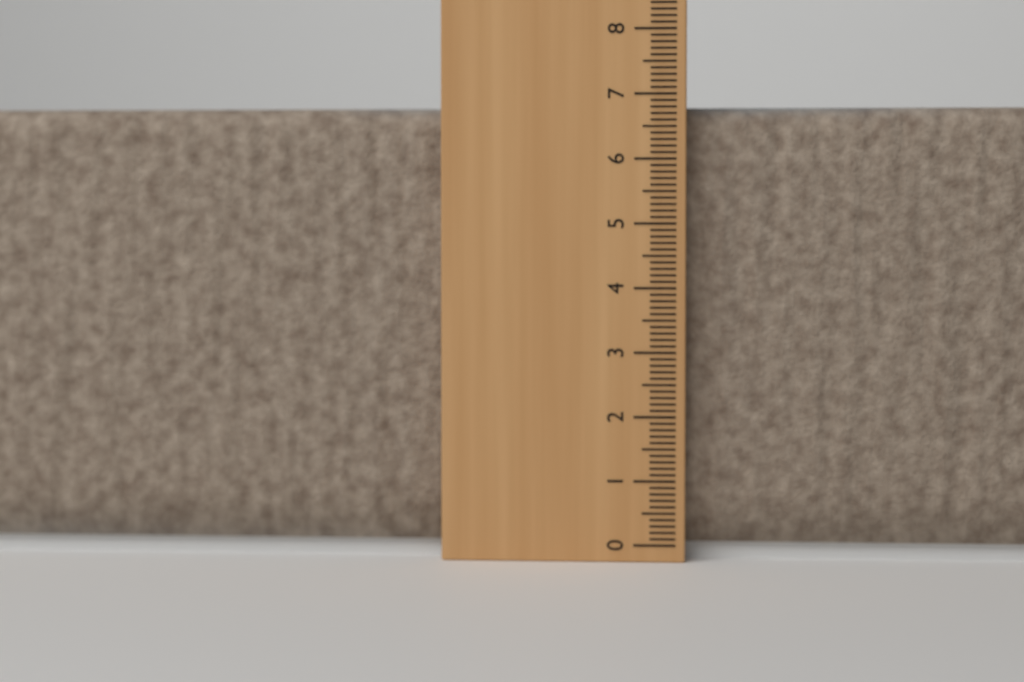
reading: 6.8 cm
